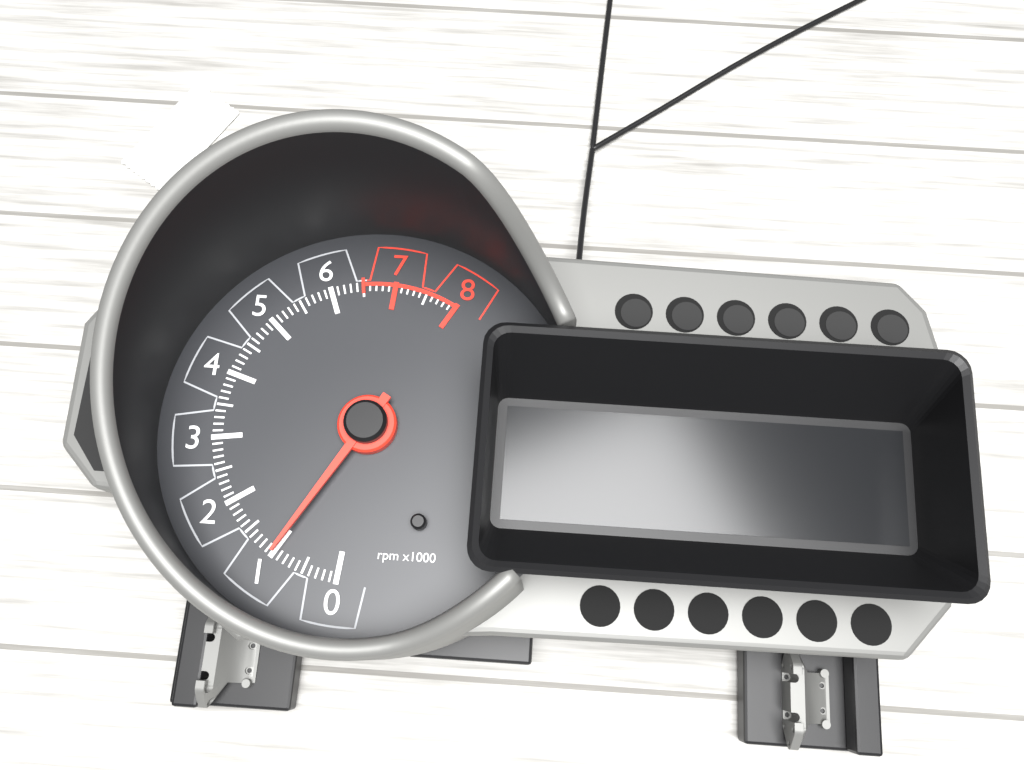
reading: 1000 rpm
